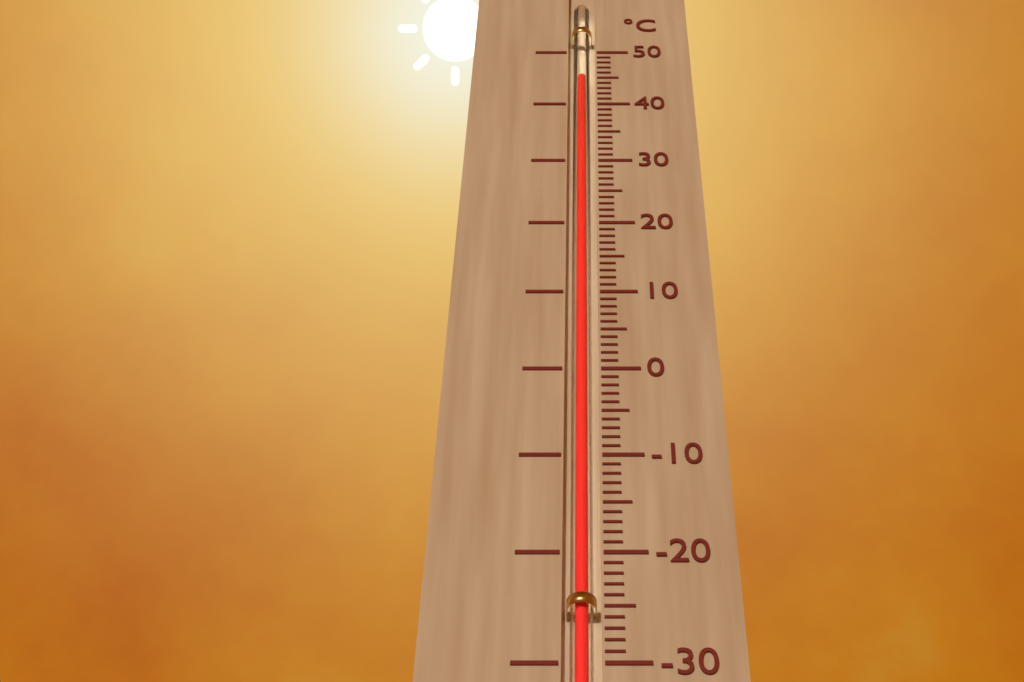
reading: 45 °C
